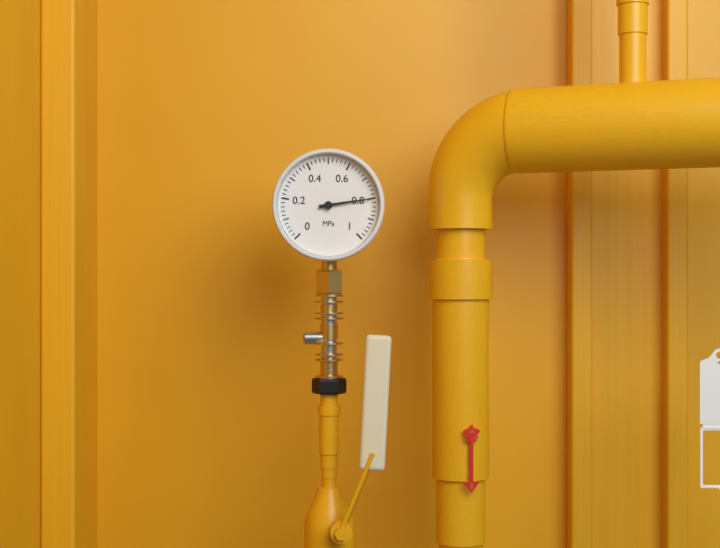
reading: 0.80 MPa
